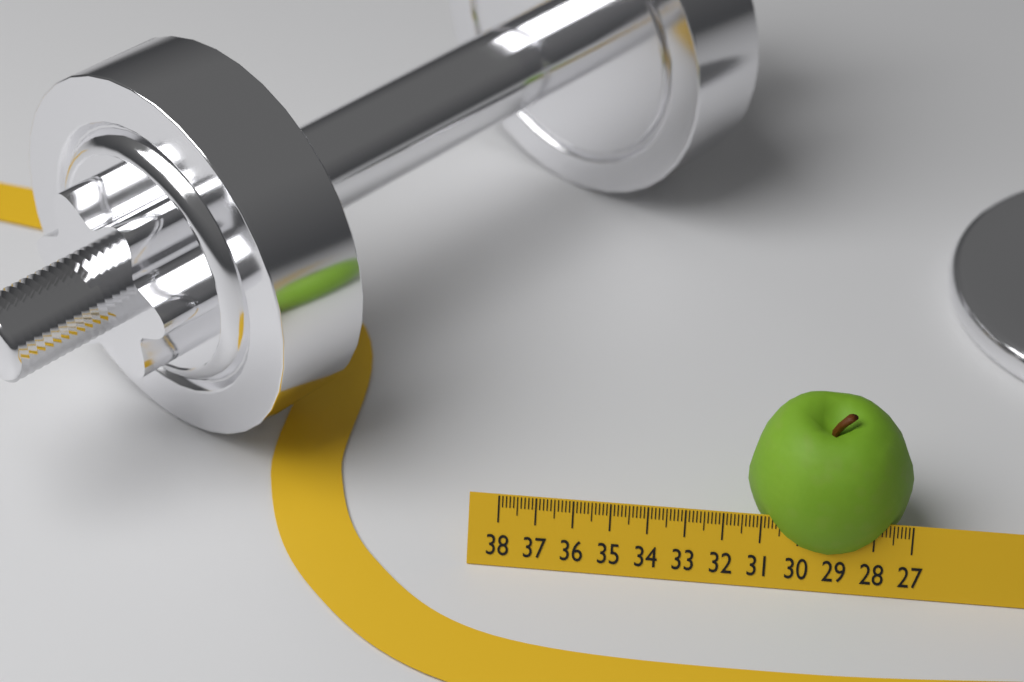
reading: 31.4 (no unit)
